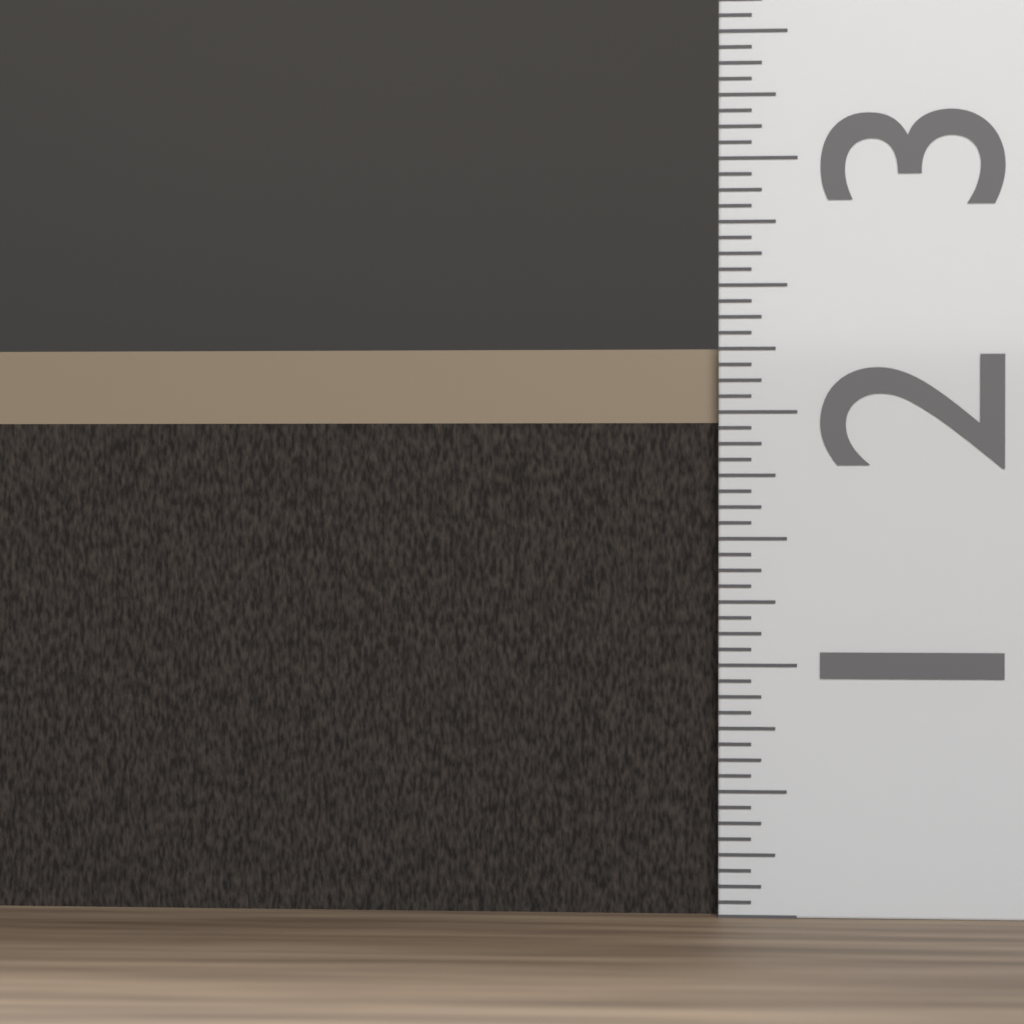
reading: 2.2500 (no unit)
